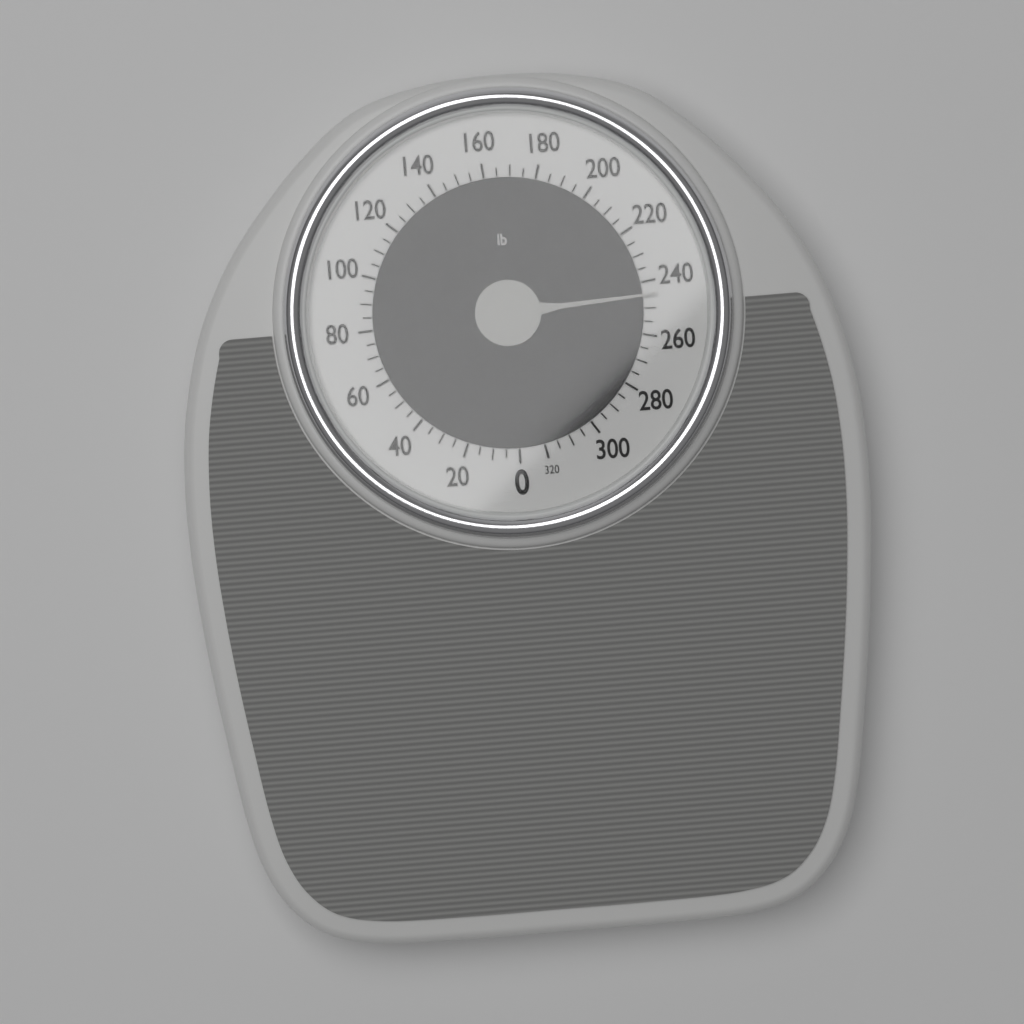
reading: 245 lb
